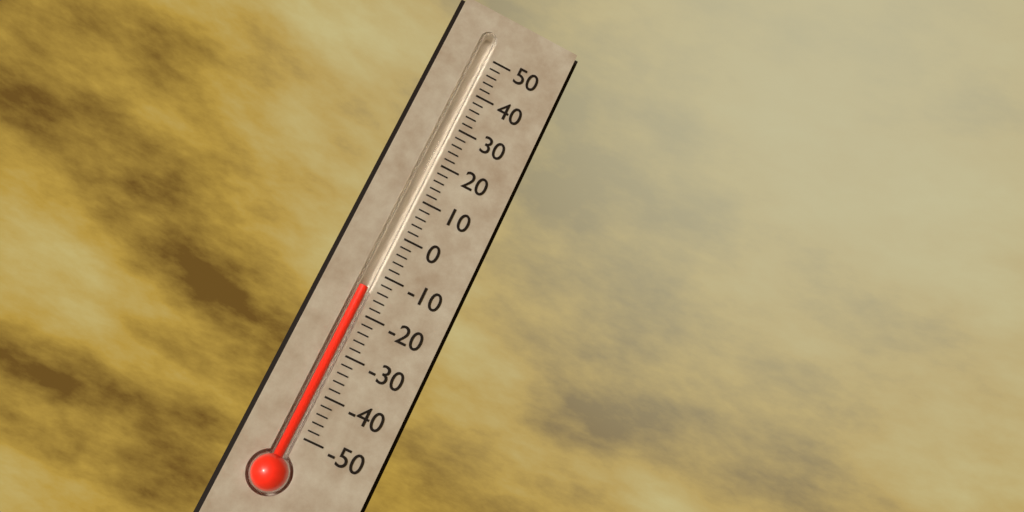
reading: -14 (no unit)
